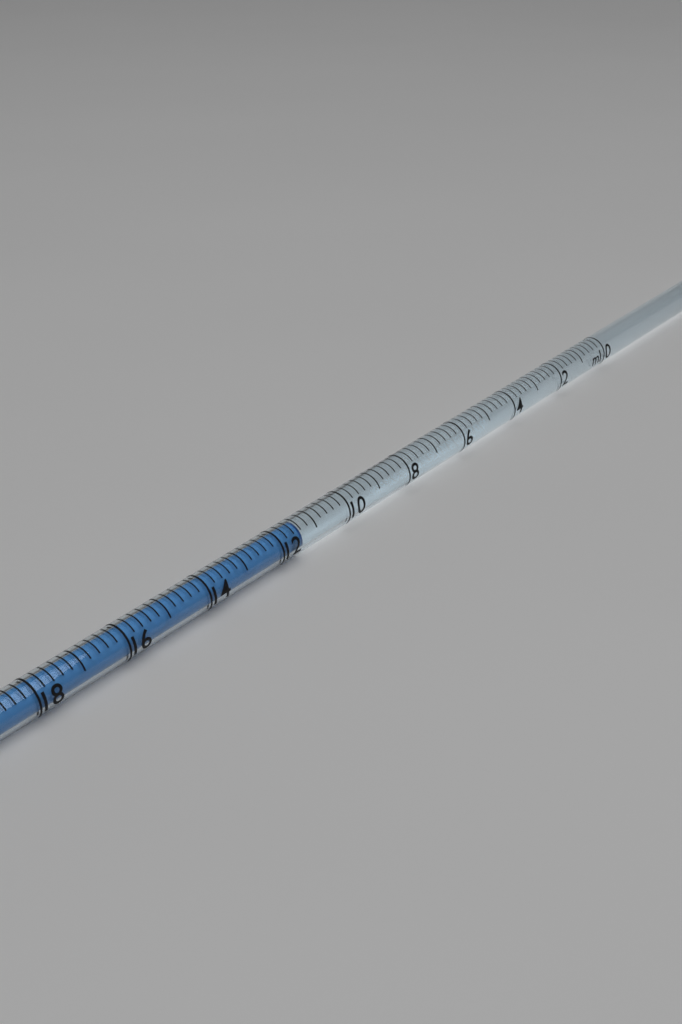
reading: 11.4 ml
